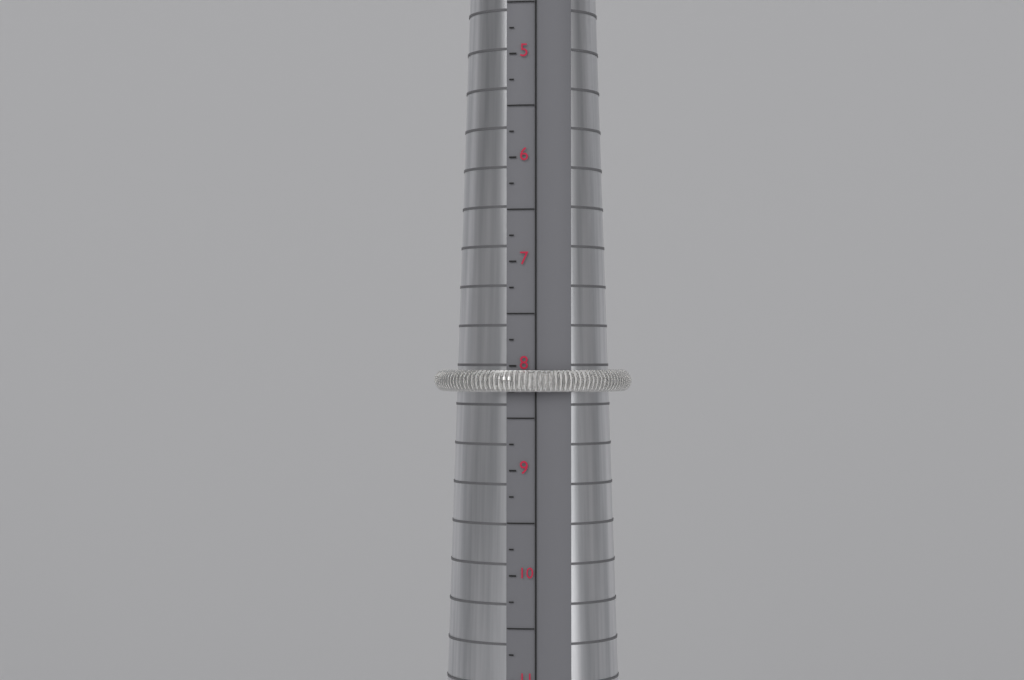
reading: 8.25 (no unit)
